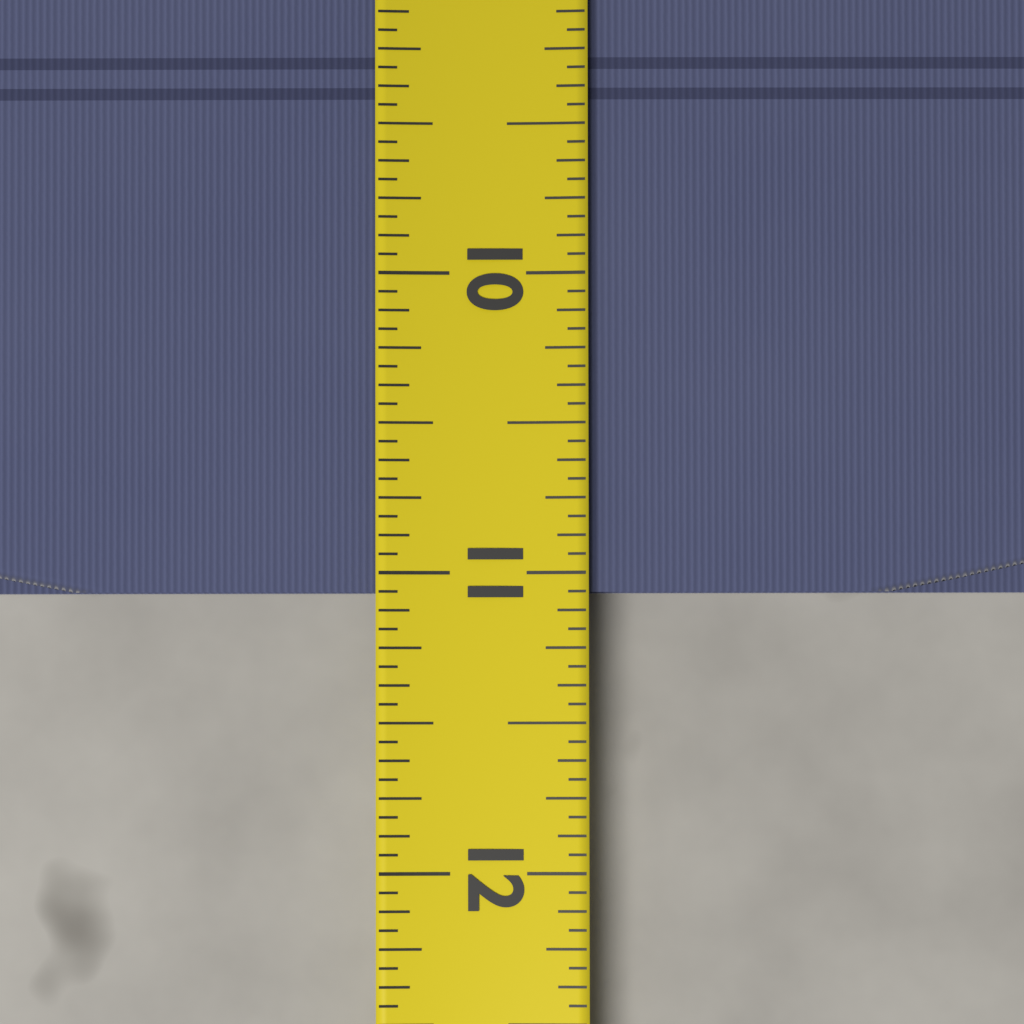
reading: 11.0625 (no unit)
